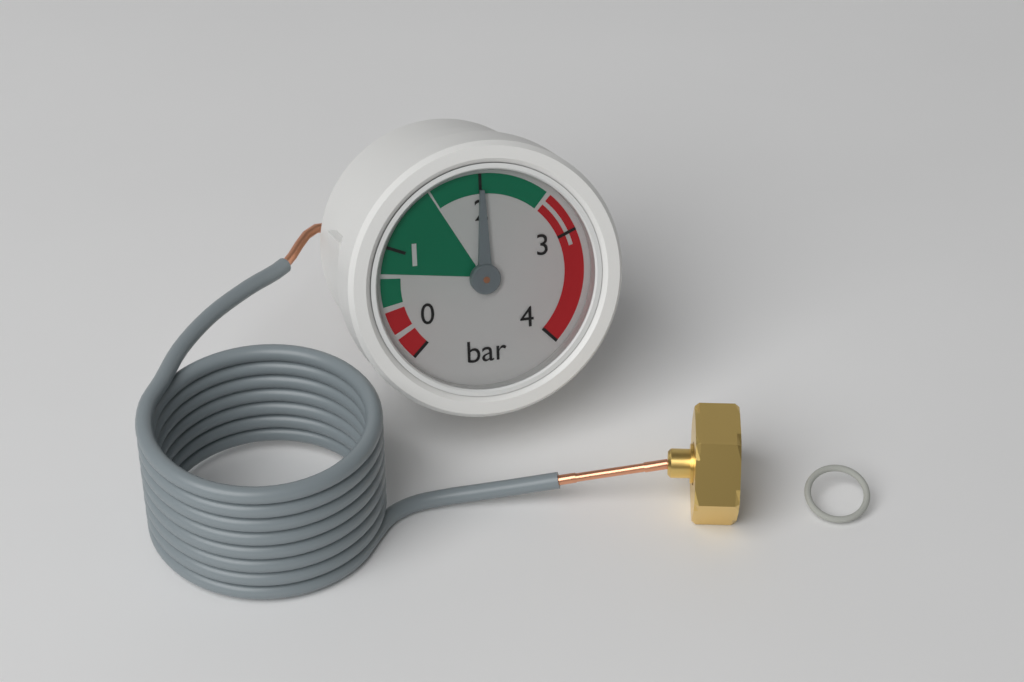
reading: 2 bar
